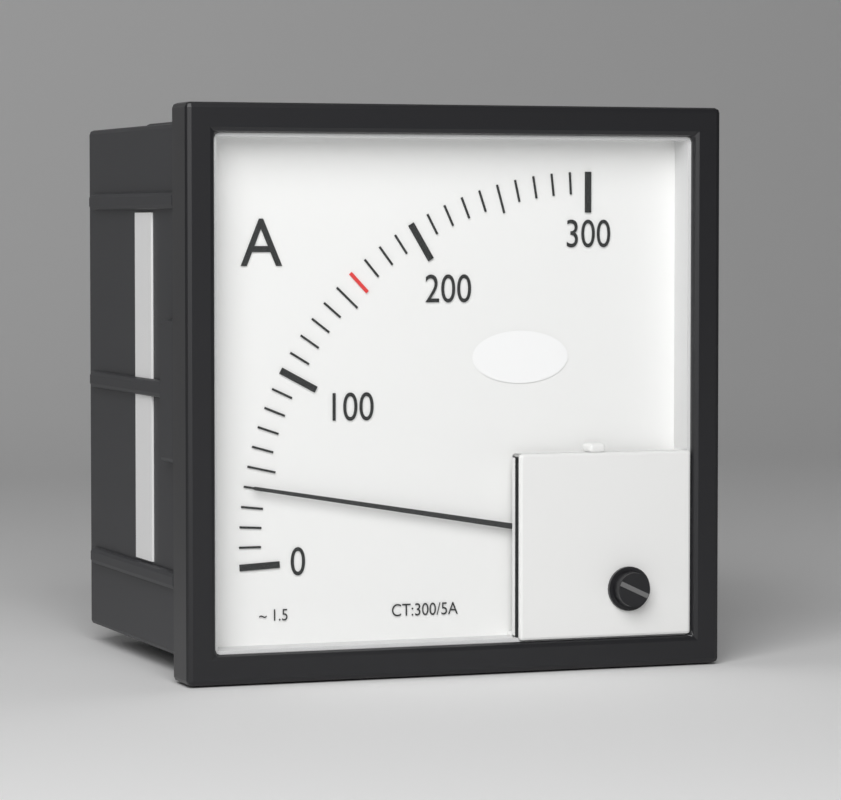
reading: 40 A
